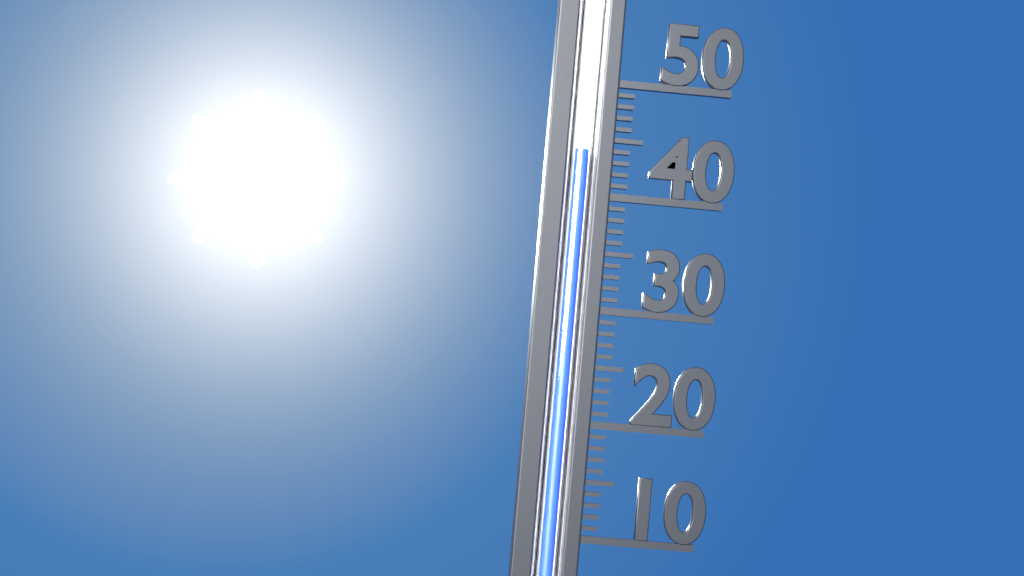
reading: 44 (no unit)
